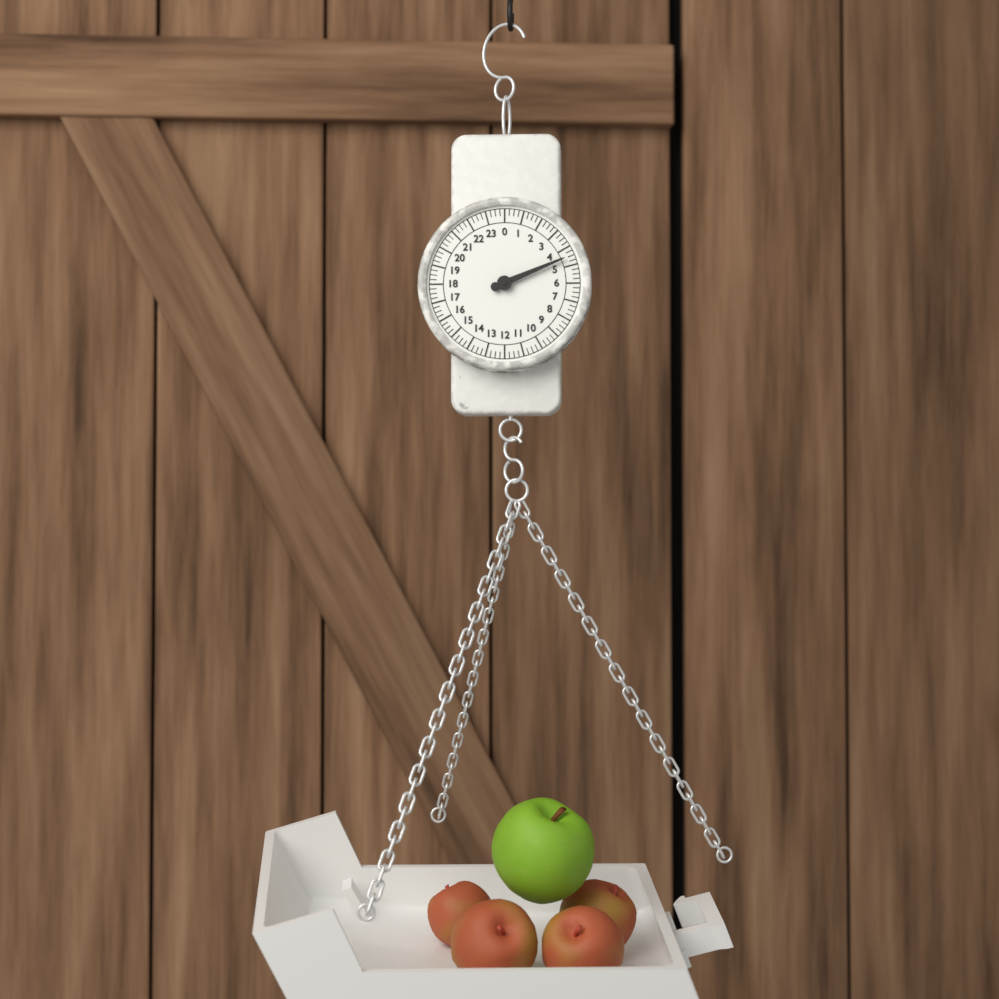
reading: 4.50 (no unit)
